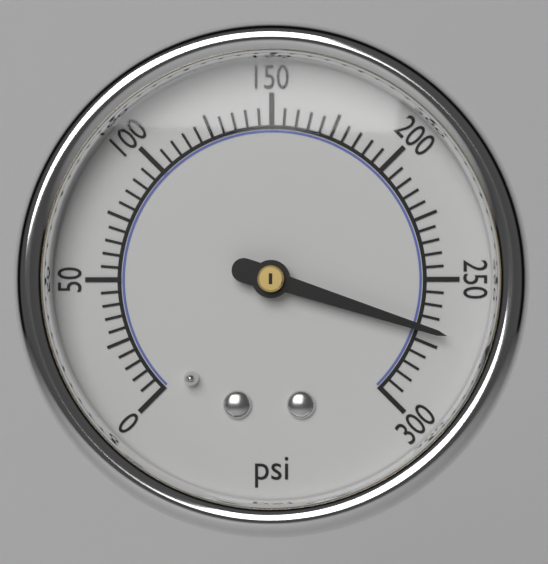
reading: 270 psi
